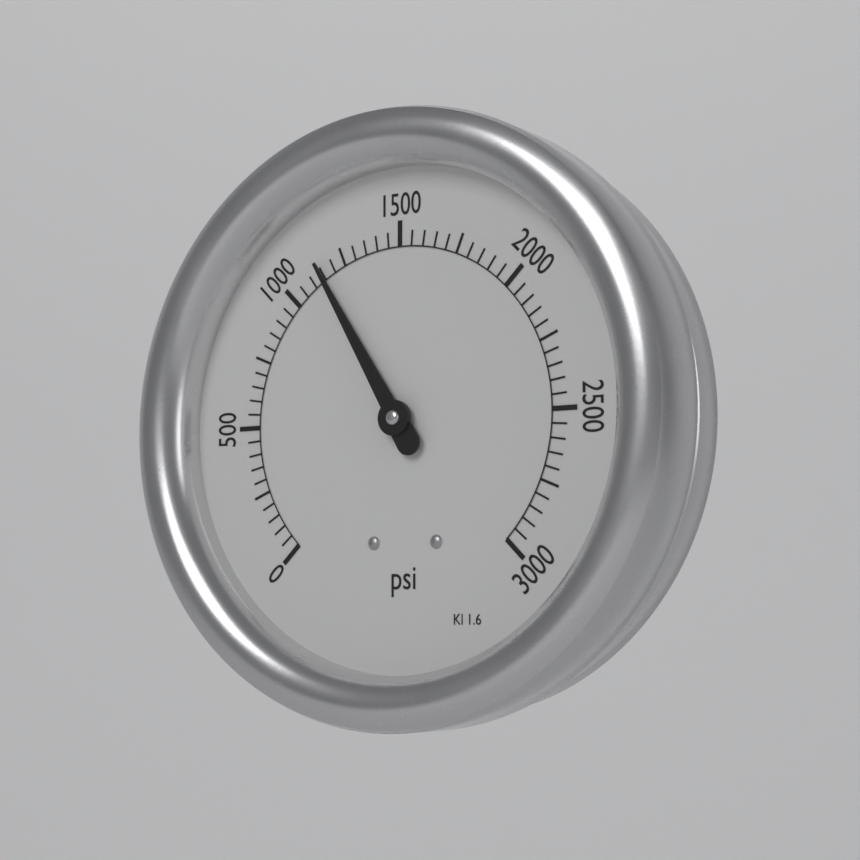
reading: 1150 psi
